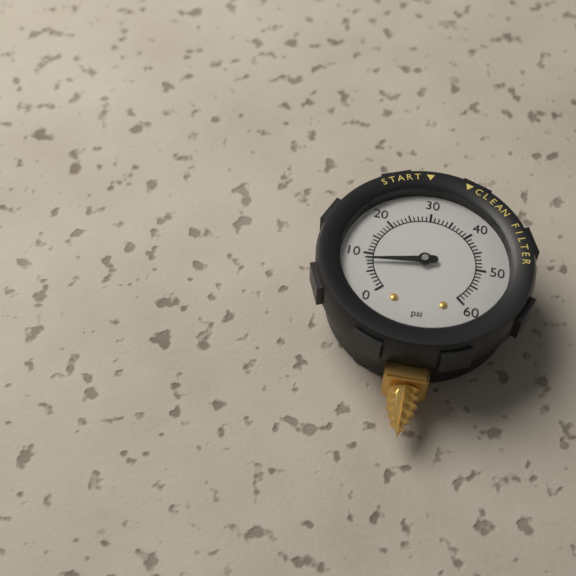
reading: 8 psi
